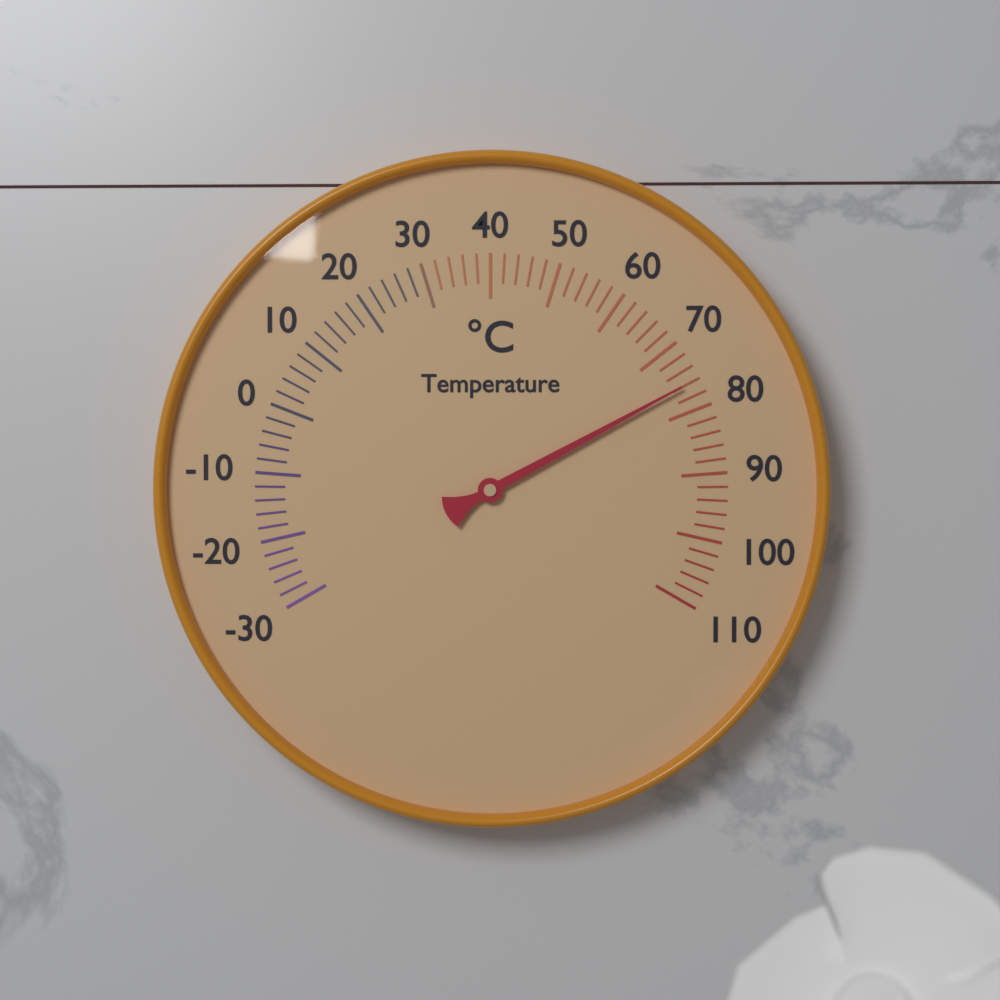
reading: 76 °C
